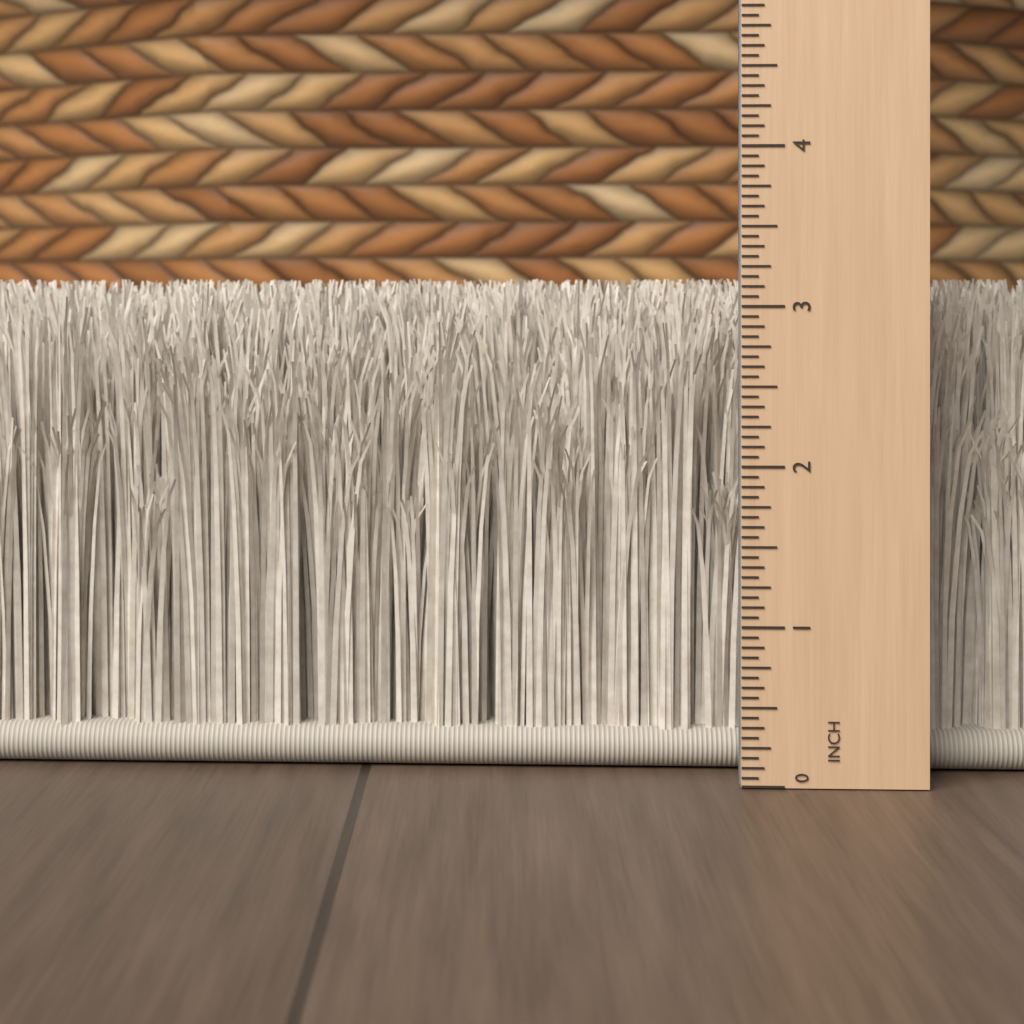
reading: 3.1875 in
